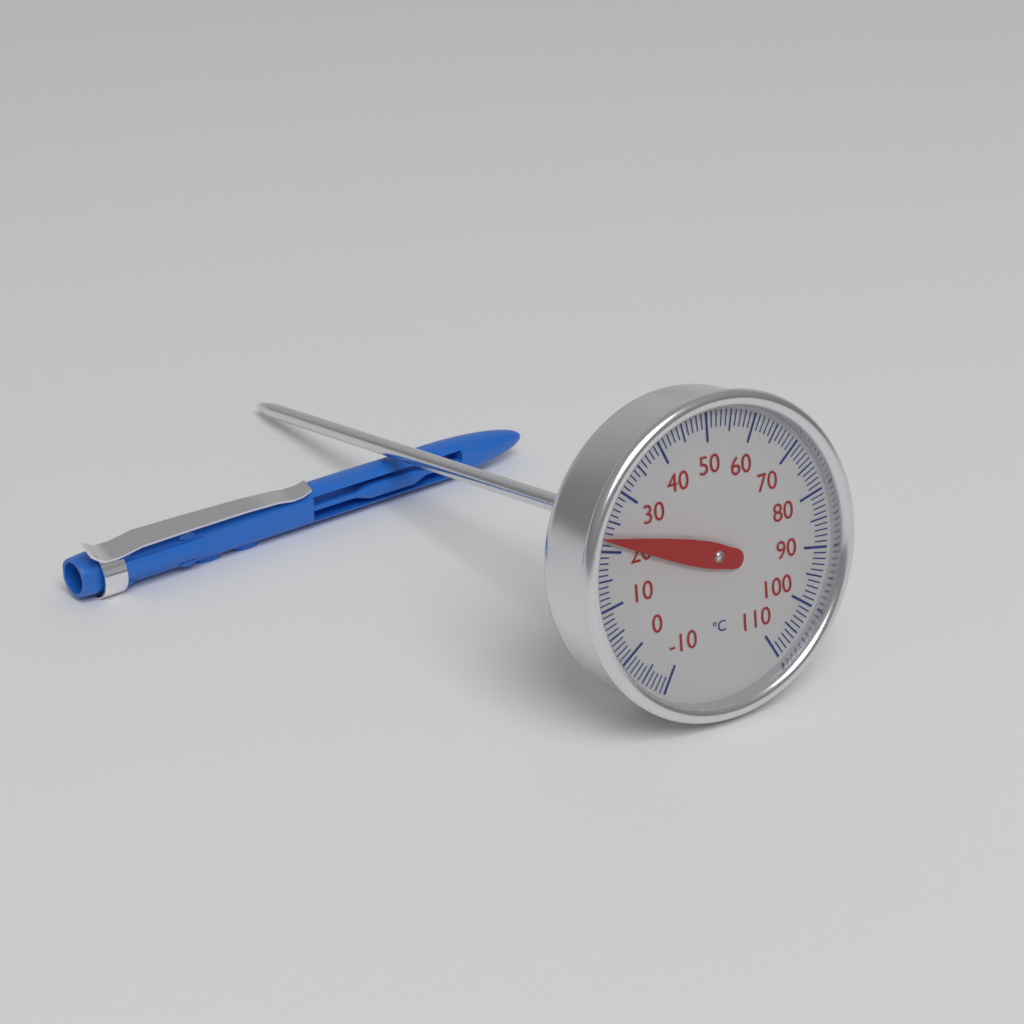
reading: 22 °C
